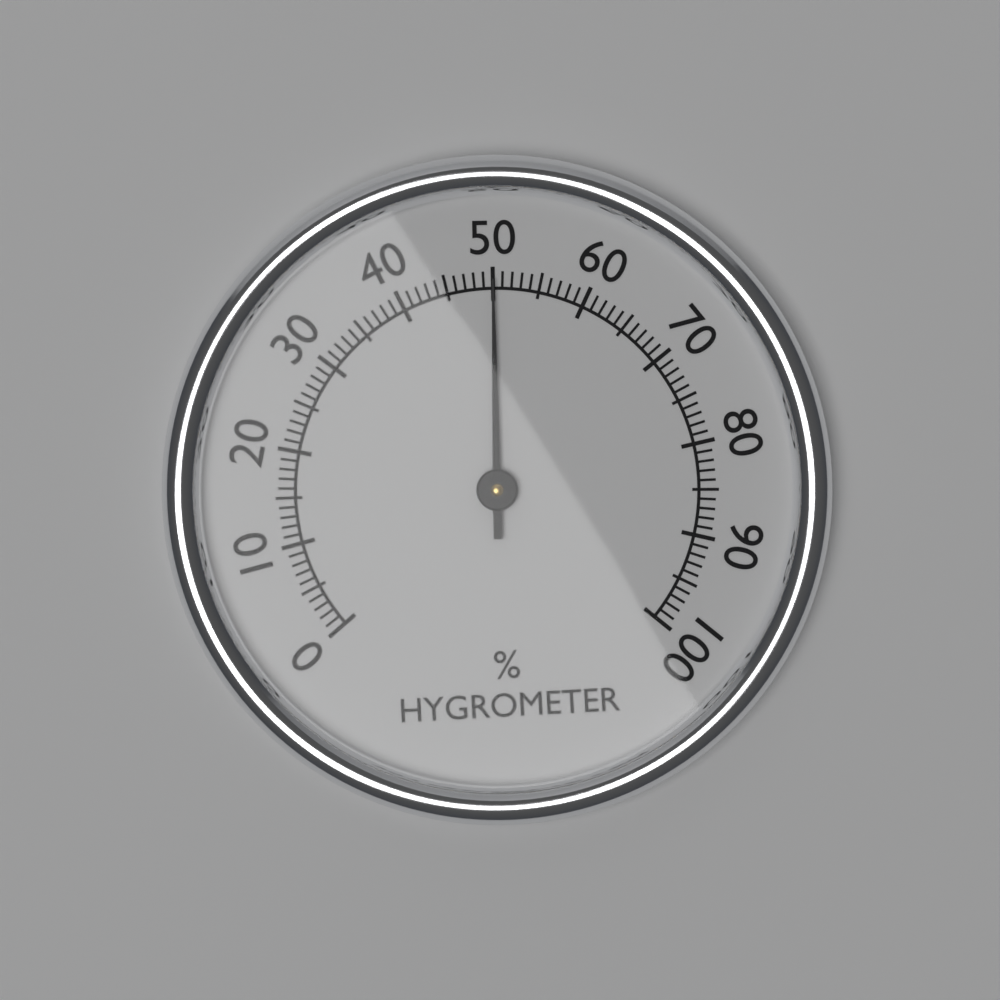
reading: 50 %
